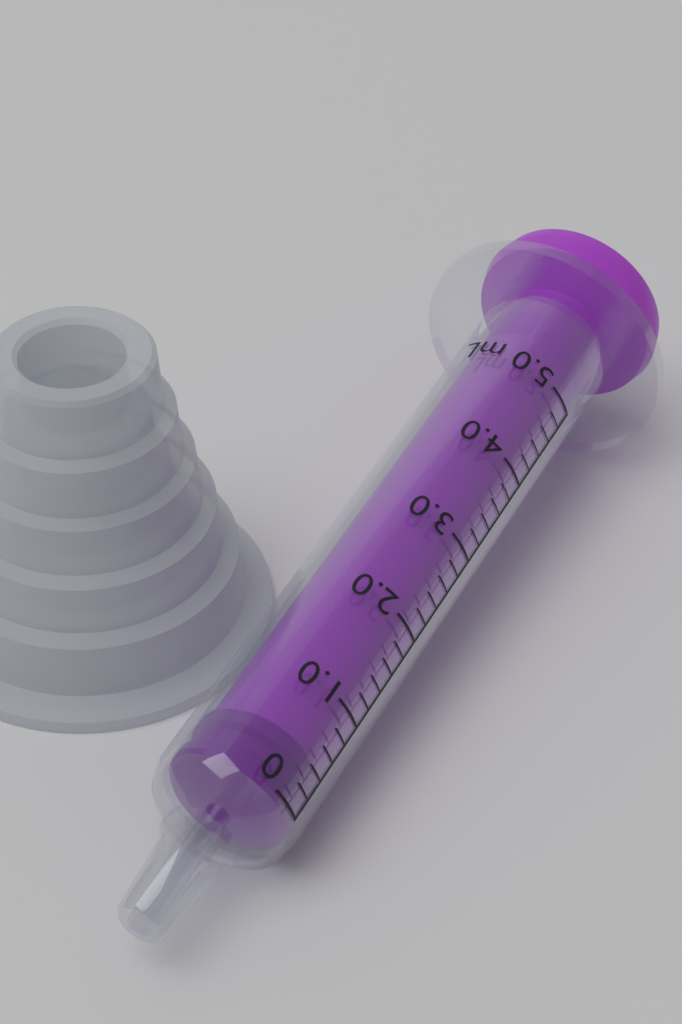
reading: 0.0 mL
